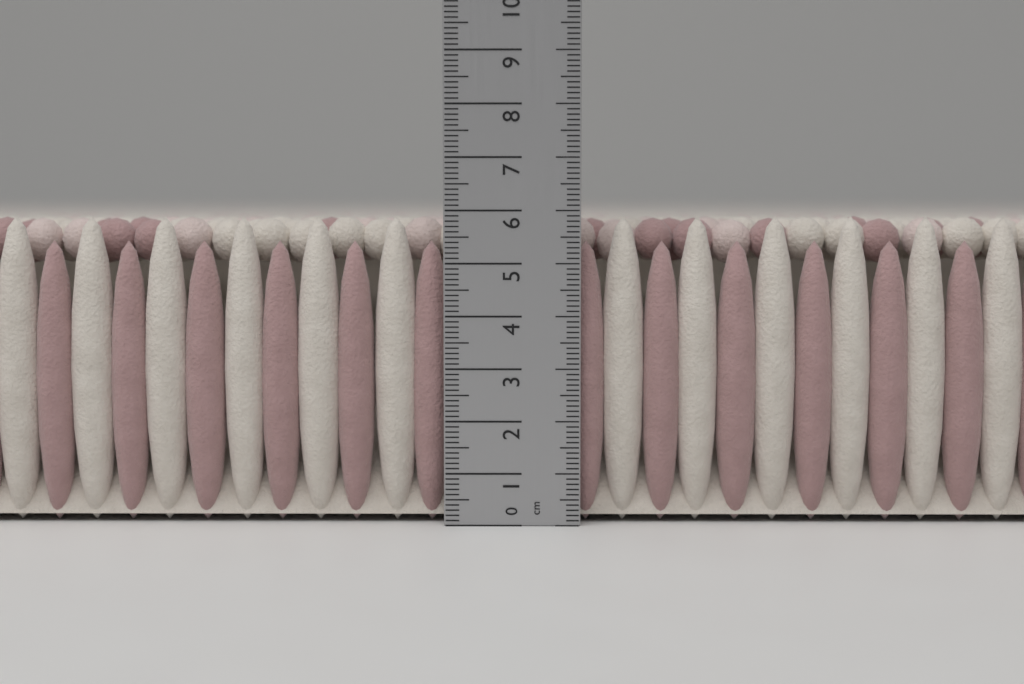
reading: 5.9 cm
